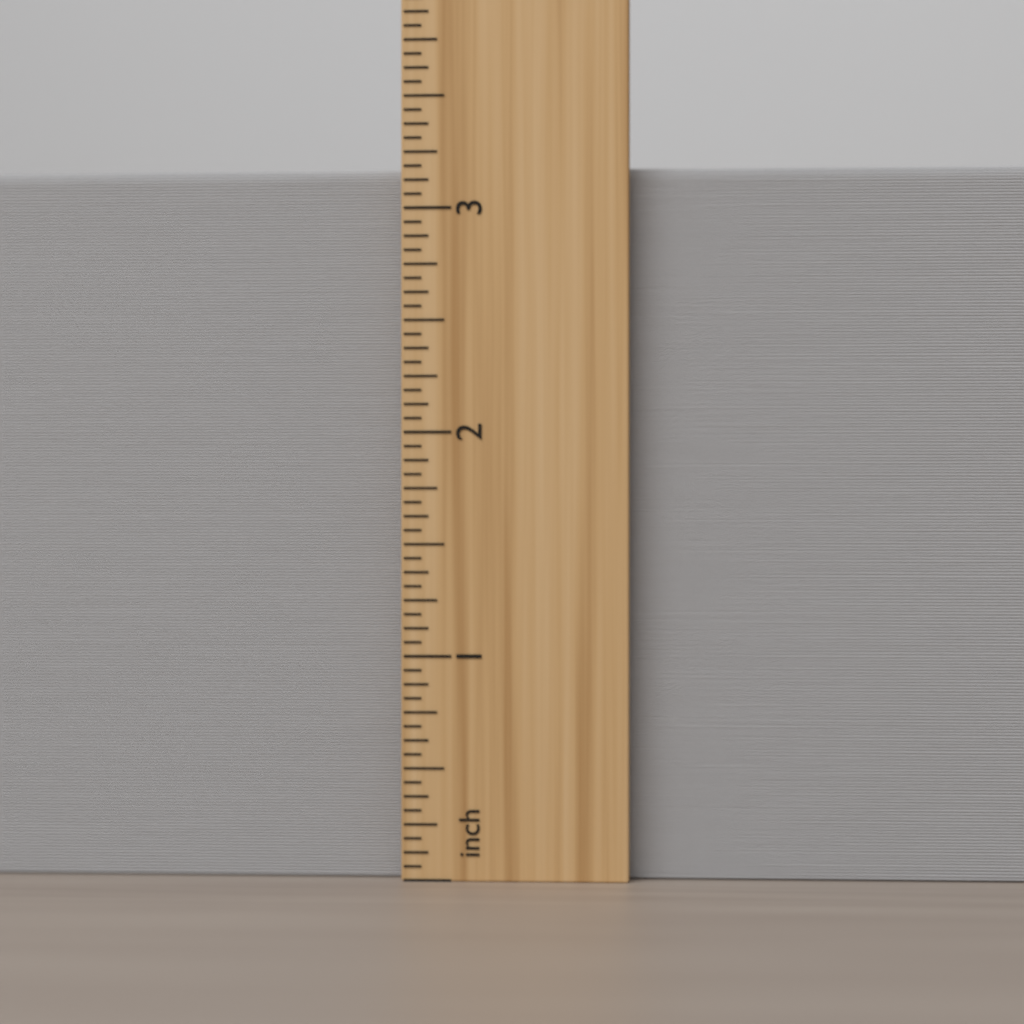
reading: 3.1875 inch
